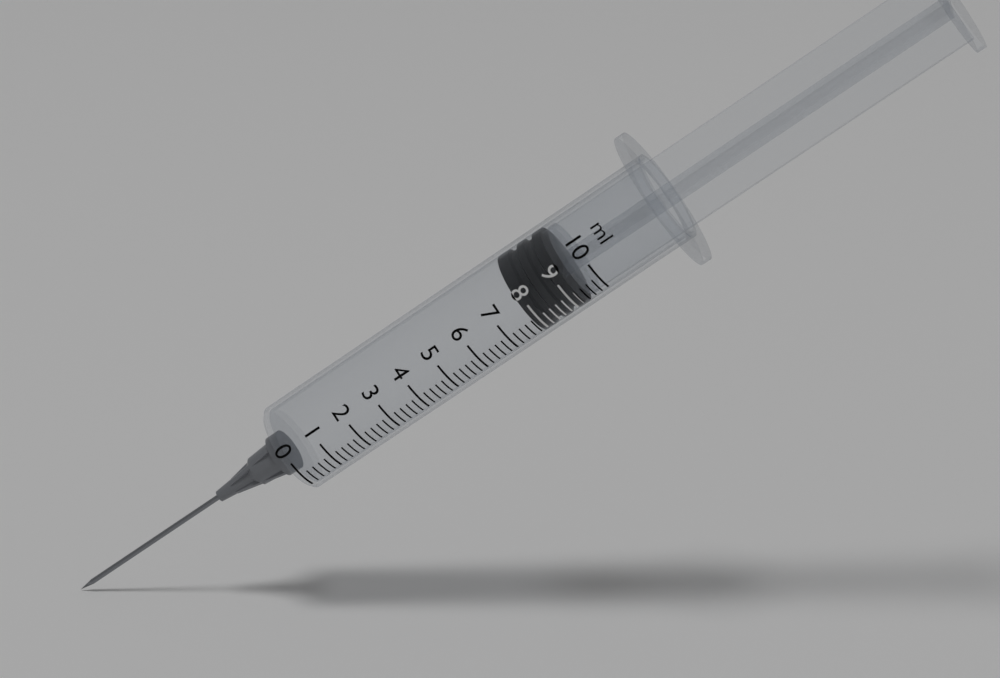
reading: 7.8 ml
